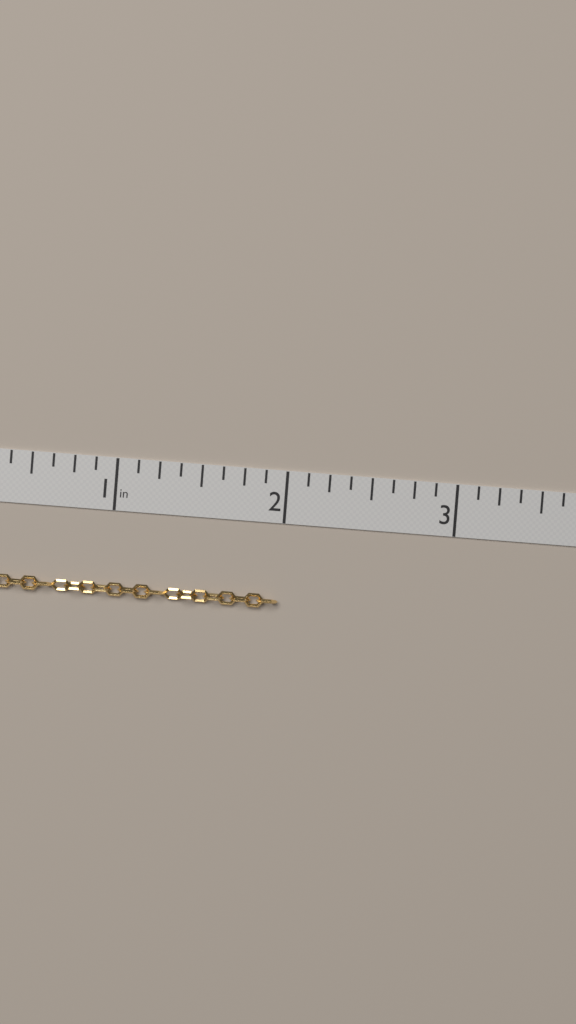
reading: 2.000 in
